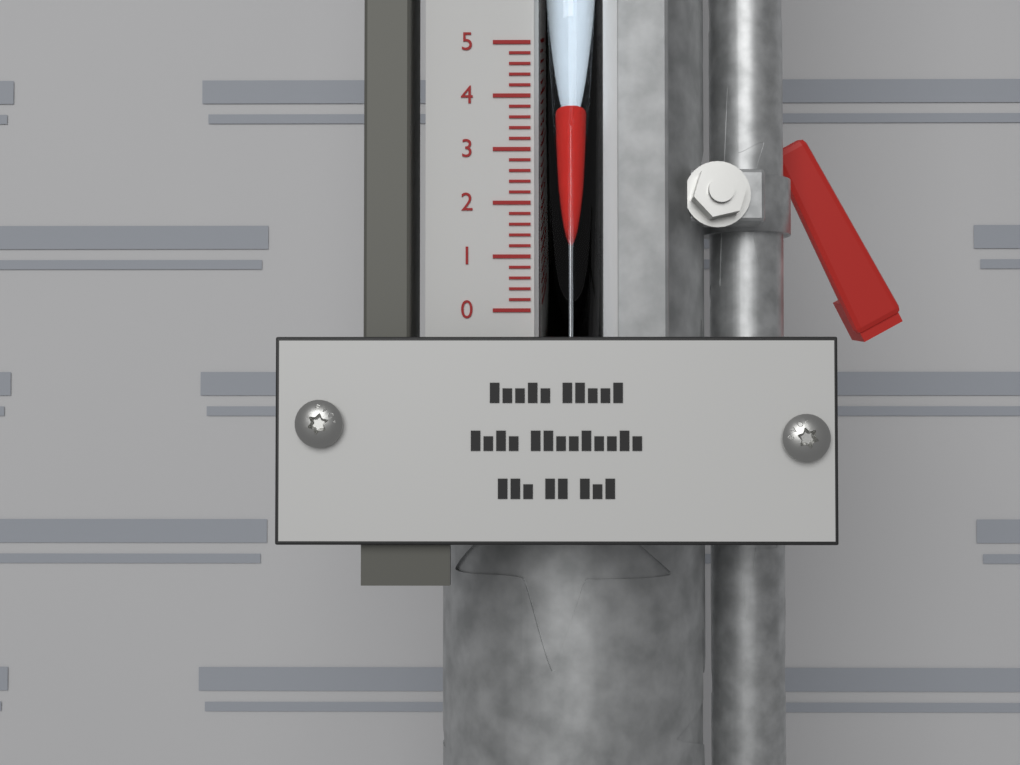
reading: 3.8 (no unit)
